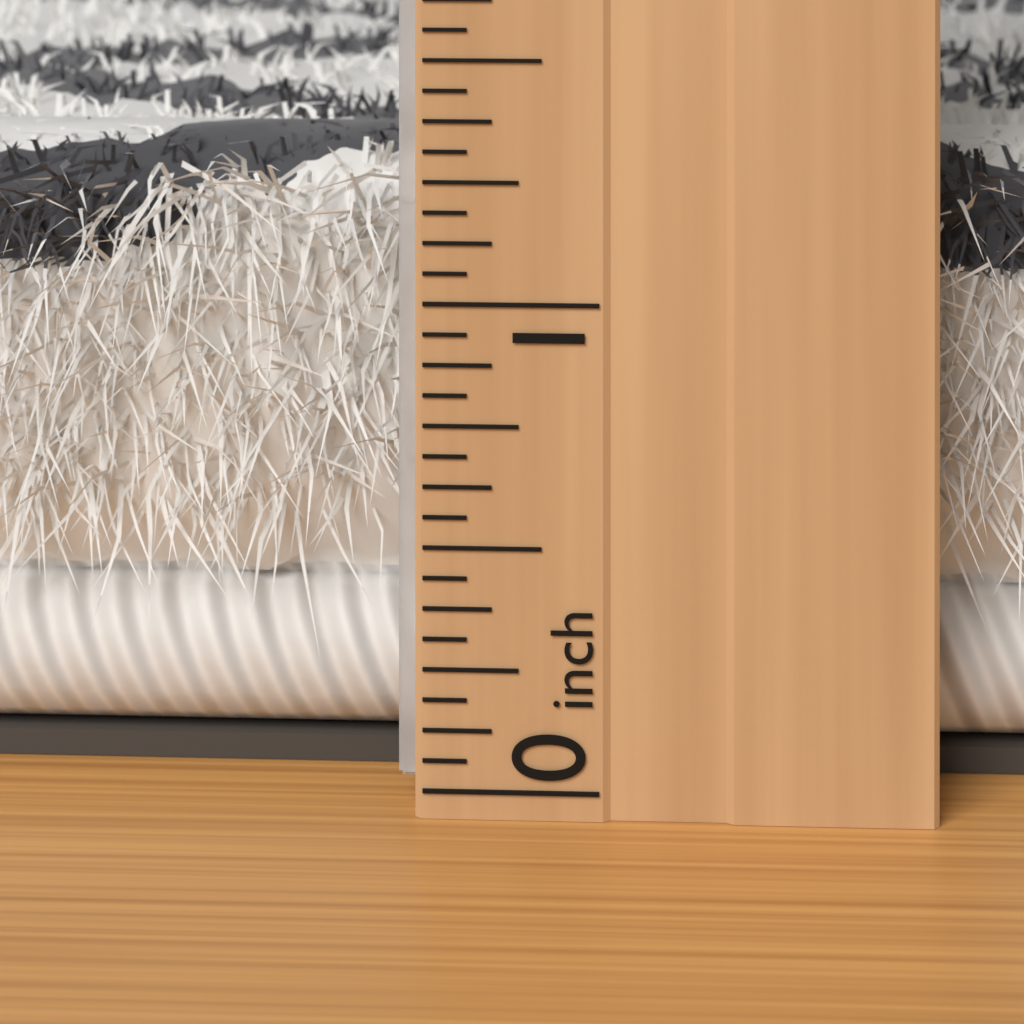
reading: 1.2500 inch
